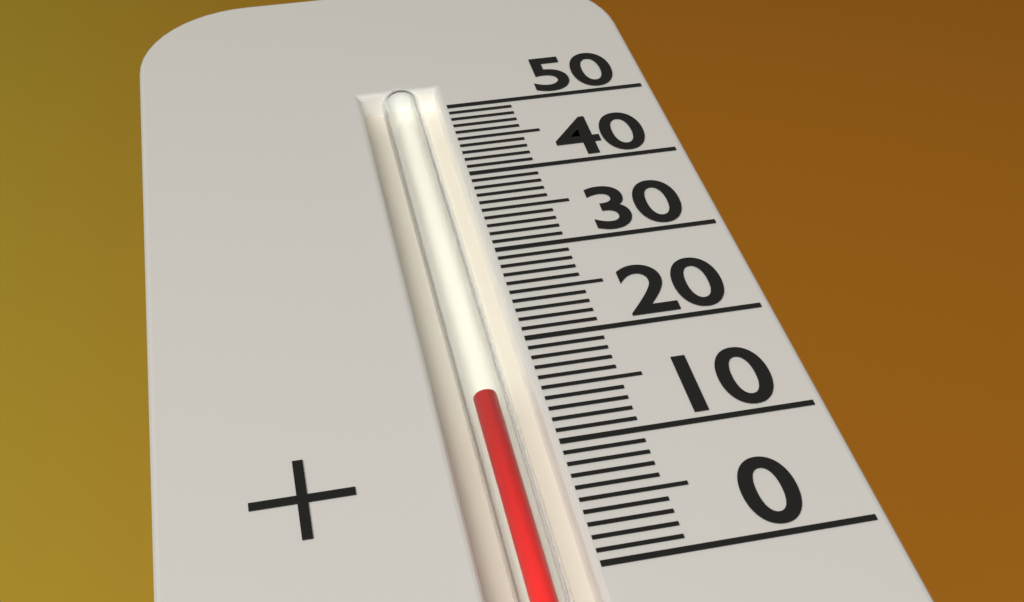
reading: 15 (no unit)
